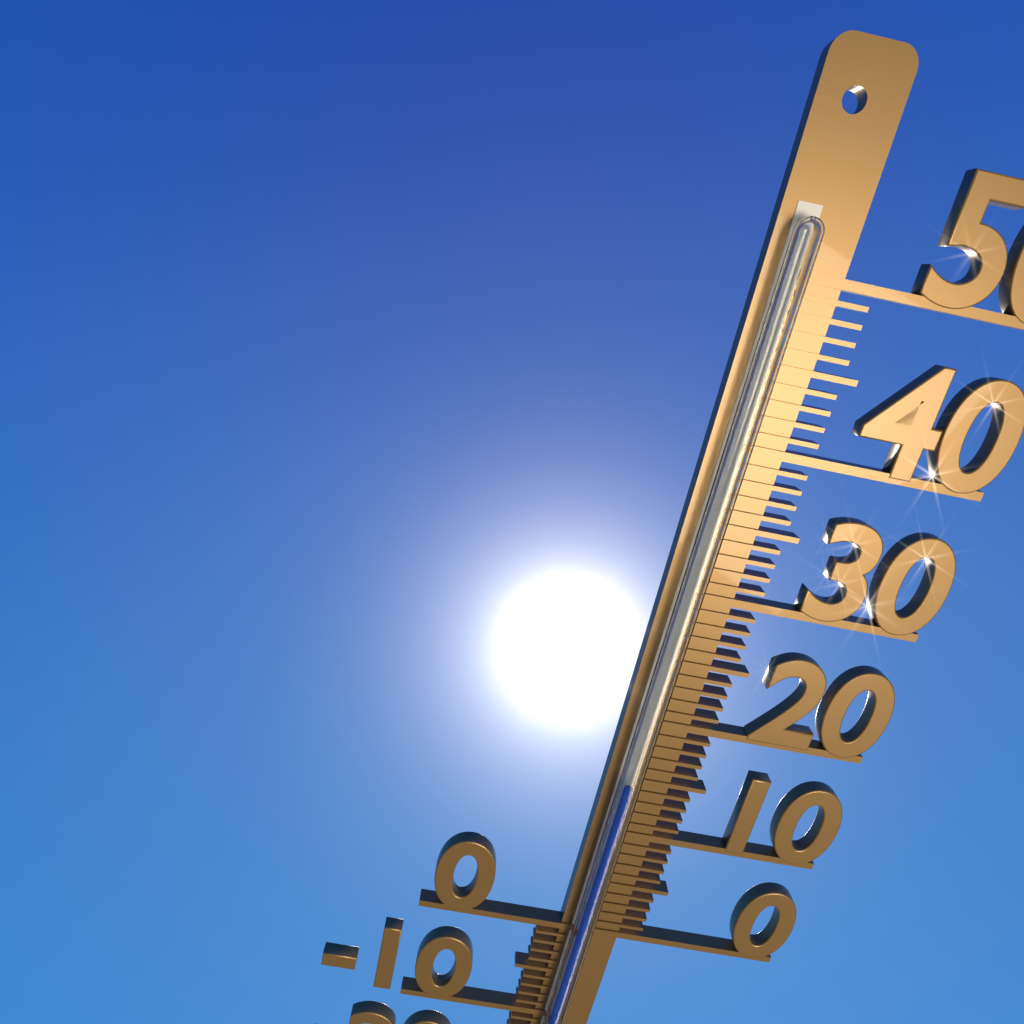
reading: 15 °C
